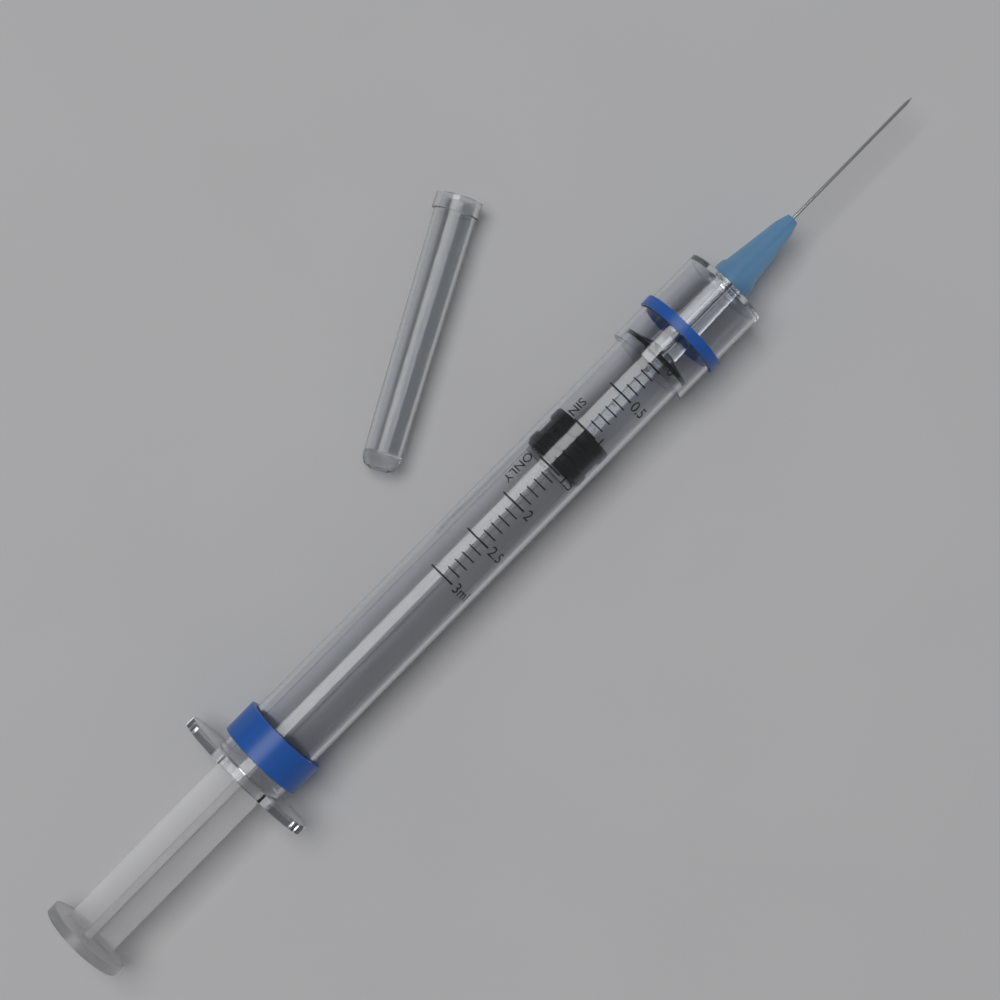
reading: 1.0 ml
